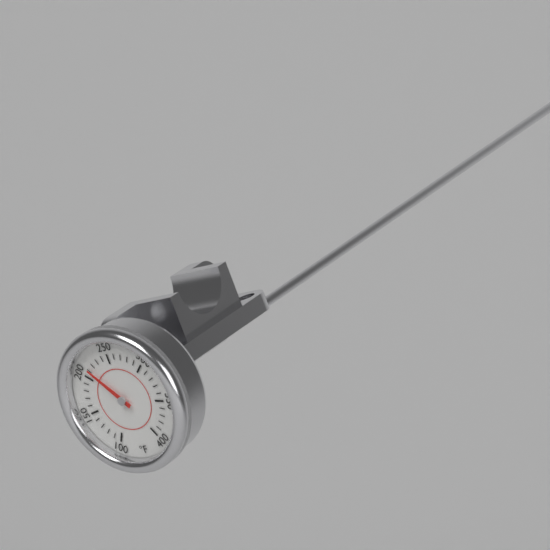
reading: 210 °F
